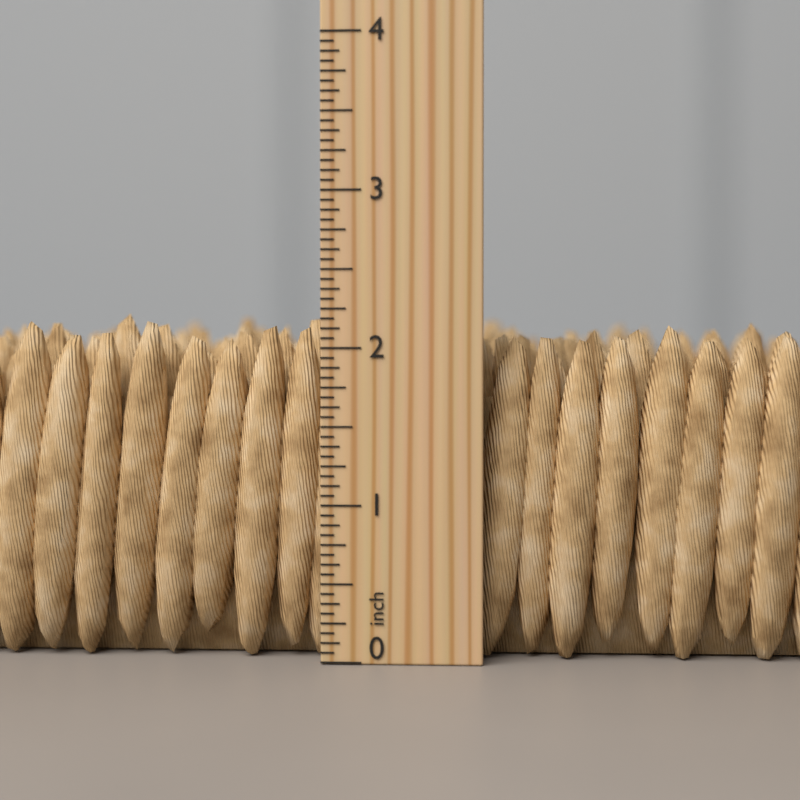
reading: 2.2500 inch
